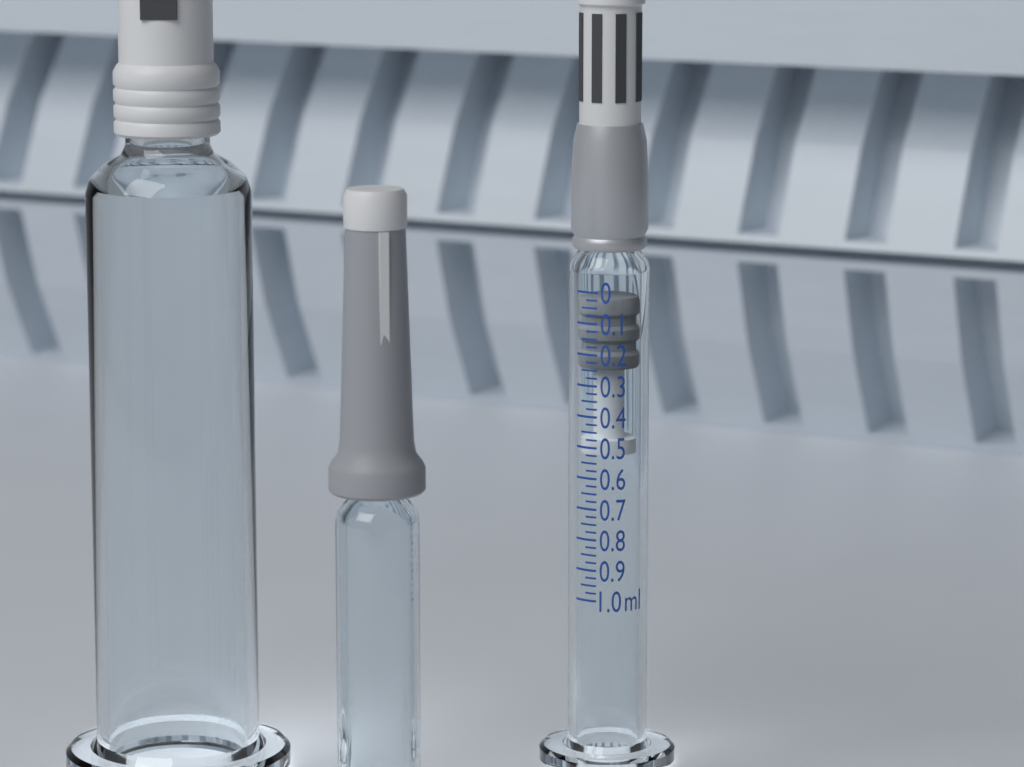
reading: 0.025 ml
